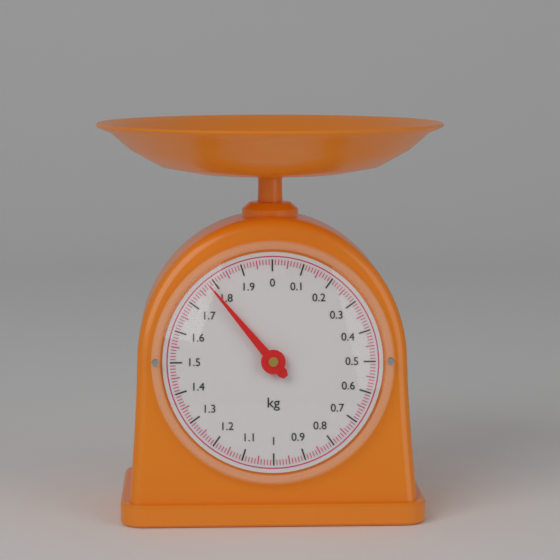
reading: 1.78 kg
